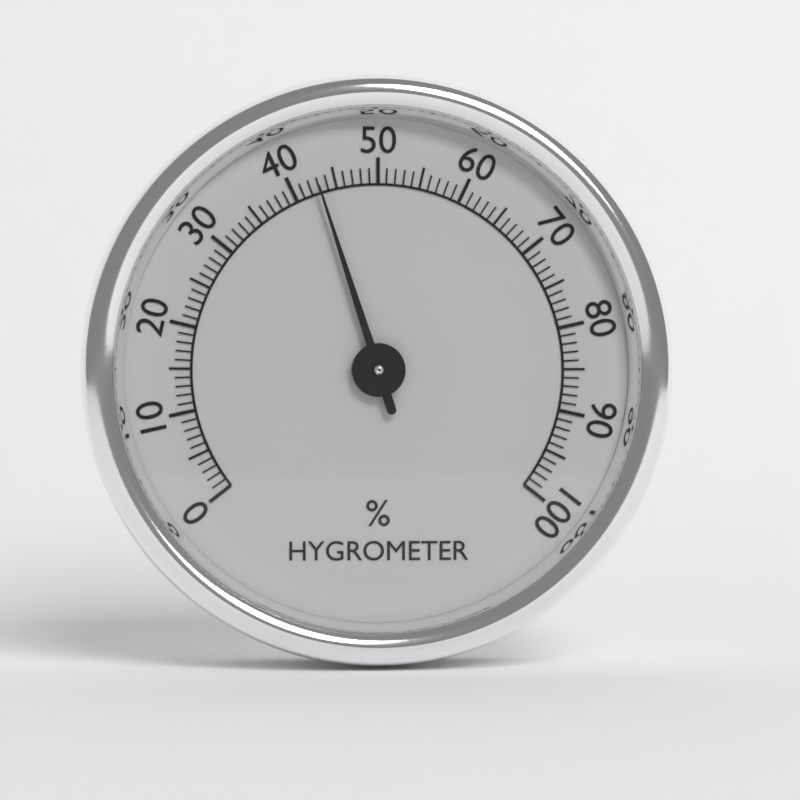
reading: 43 %
